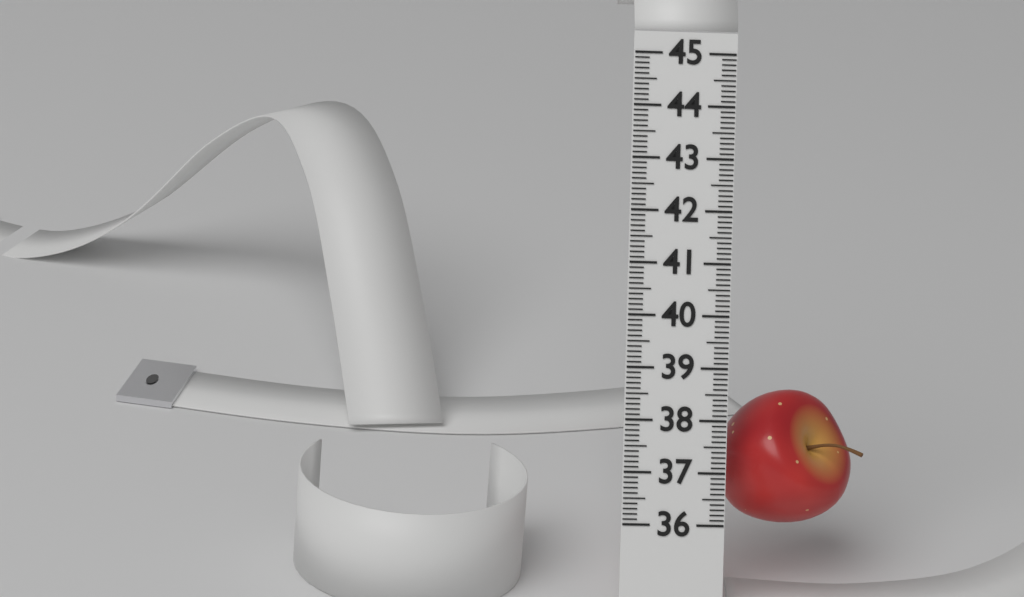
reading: 38.6 (no unit)
